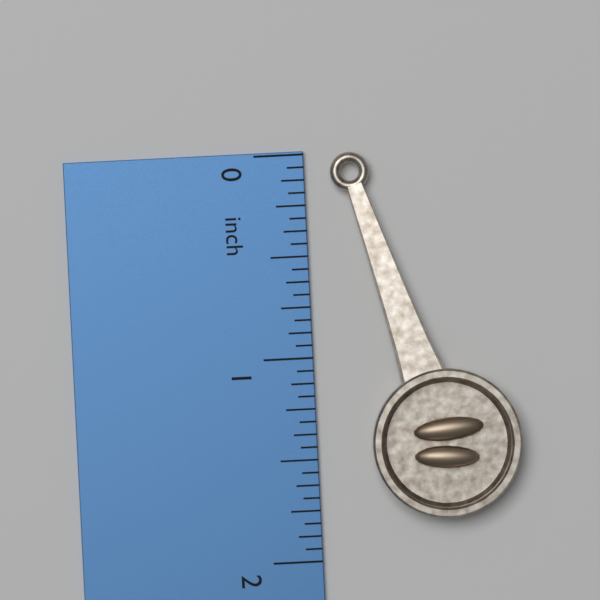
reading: 1.8125 inch
